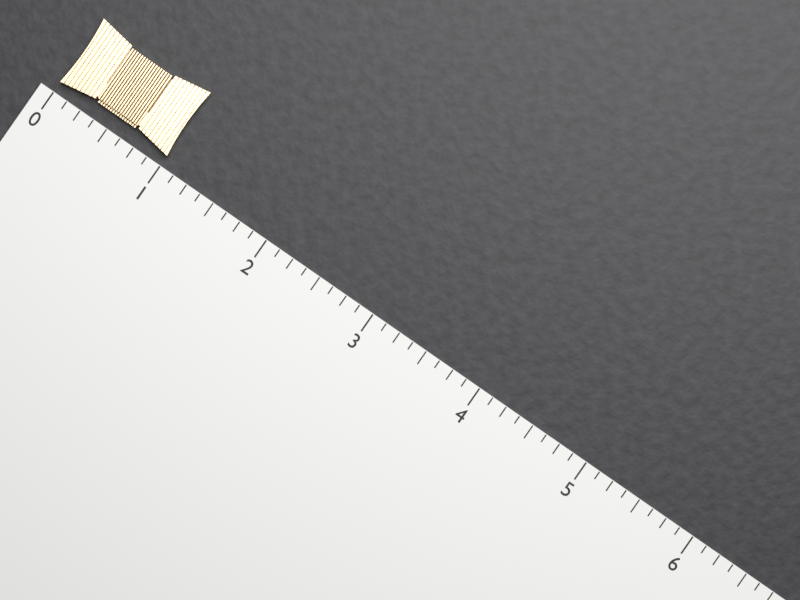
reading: 1.000 (no unit)
